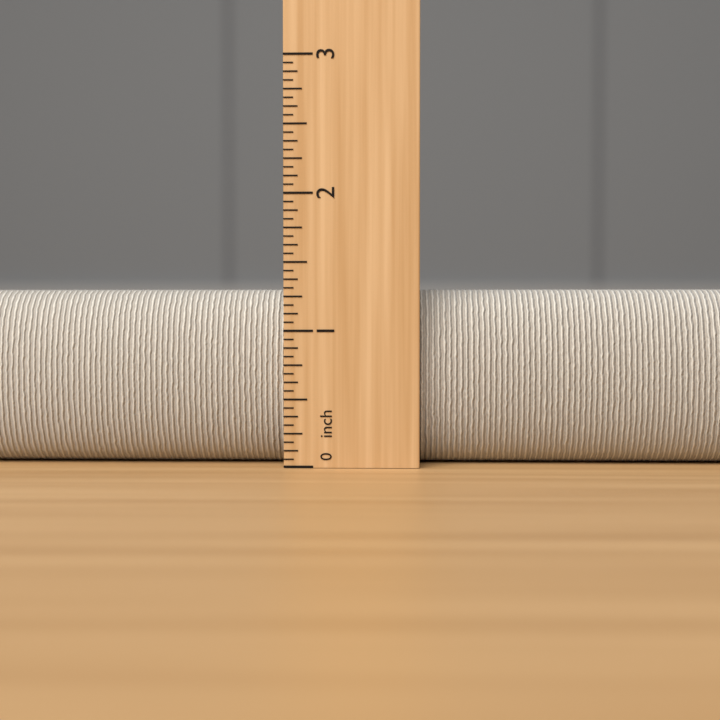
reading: 1.3125 inch
